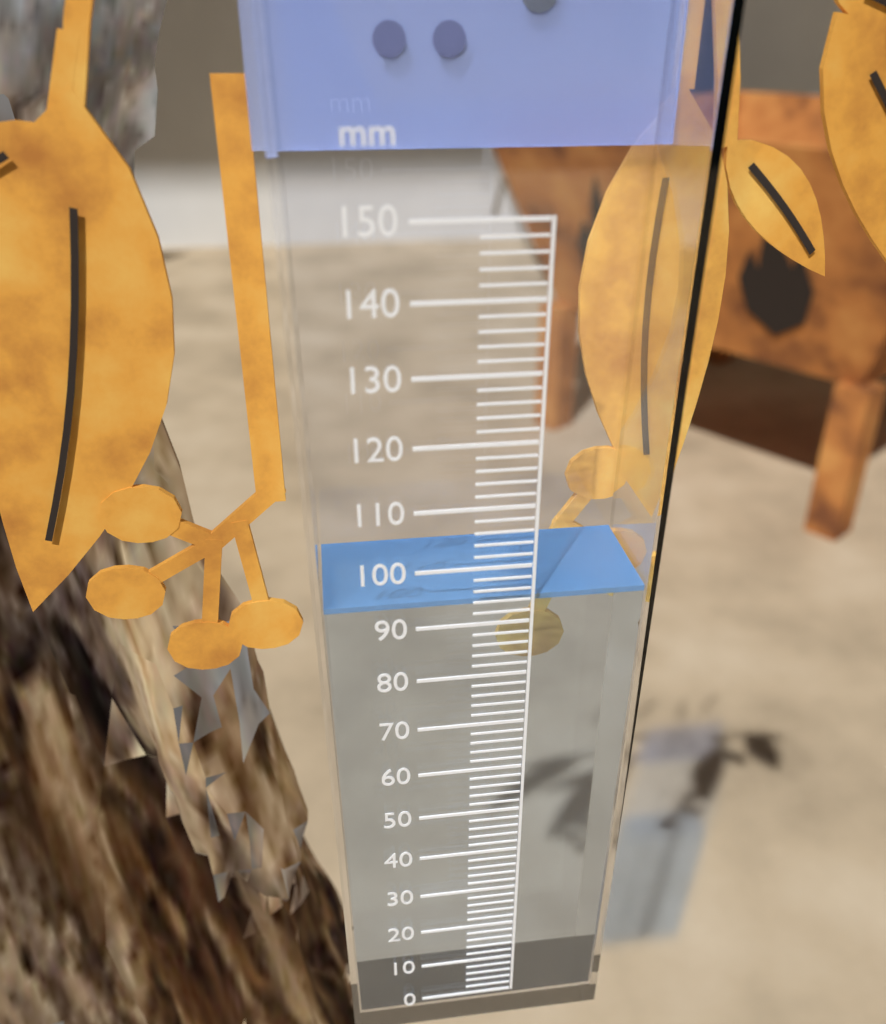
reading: 94 mm
